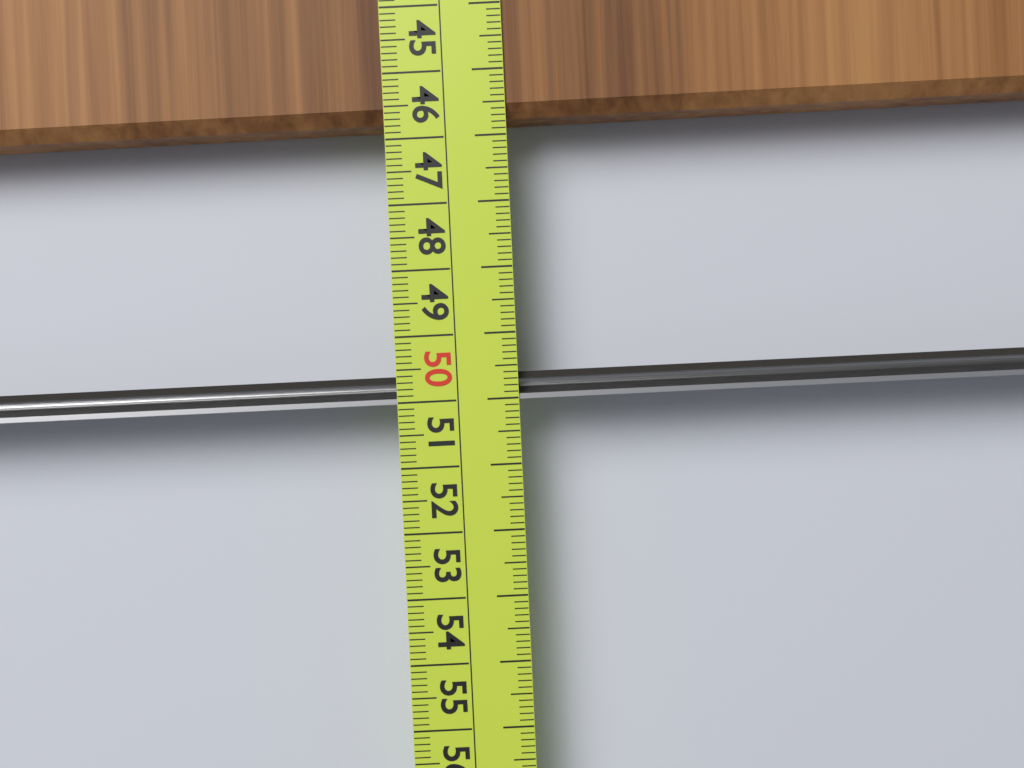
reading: 45.8 cm
